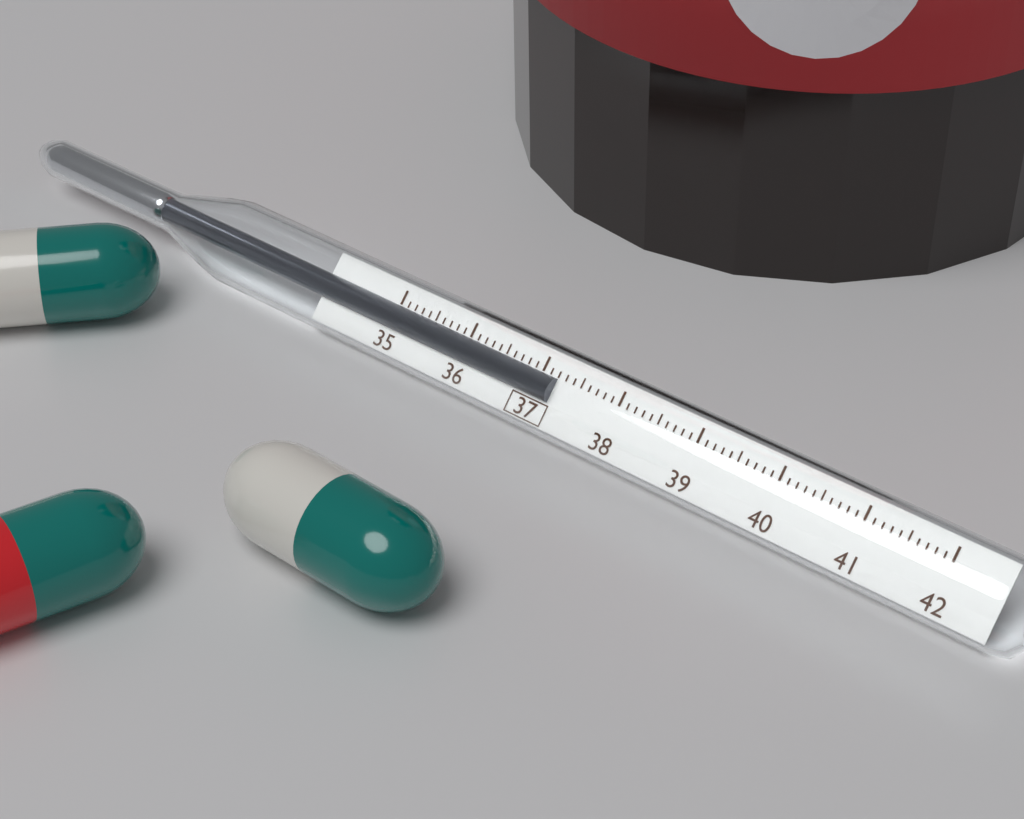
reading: 37.2 (no unit)
